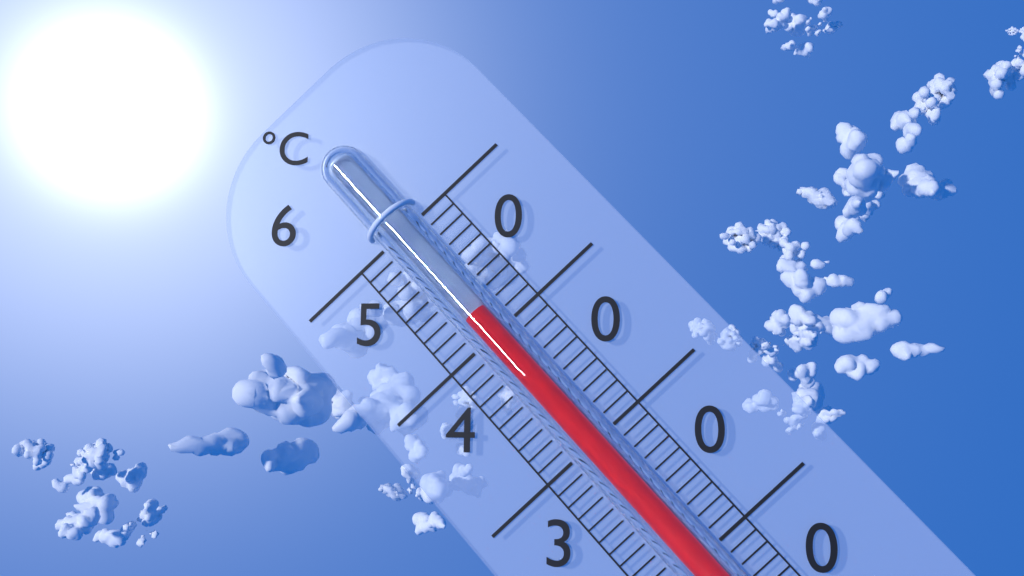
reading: 52 °C
